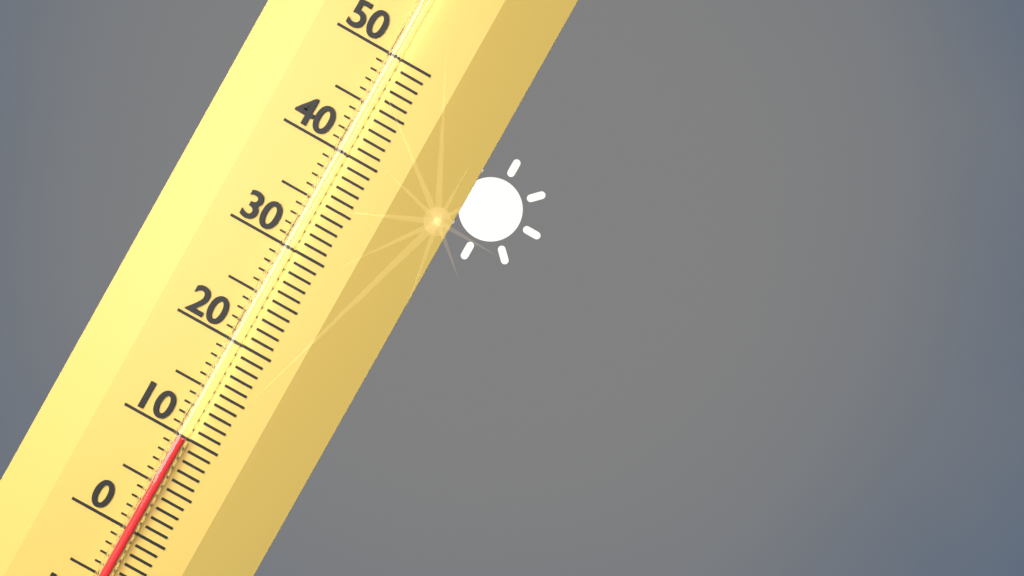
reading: 10 (no unit)
